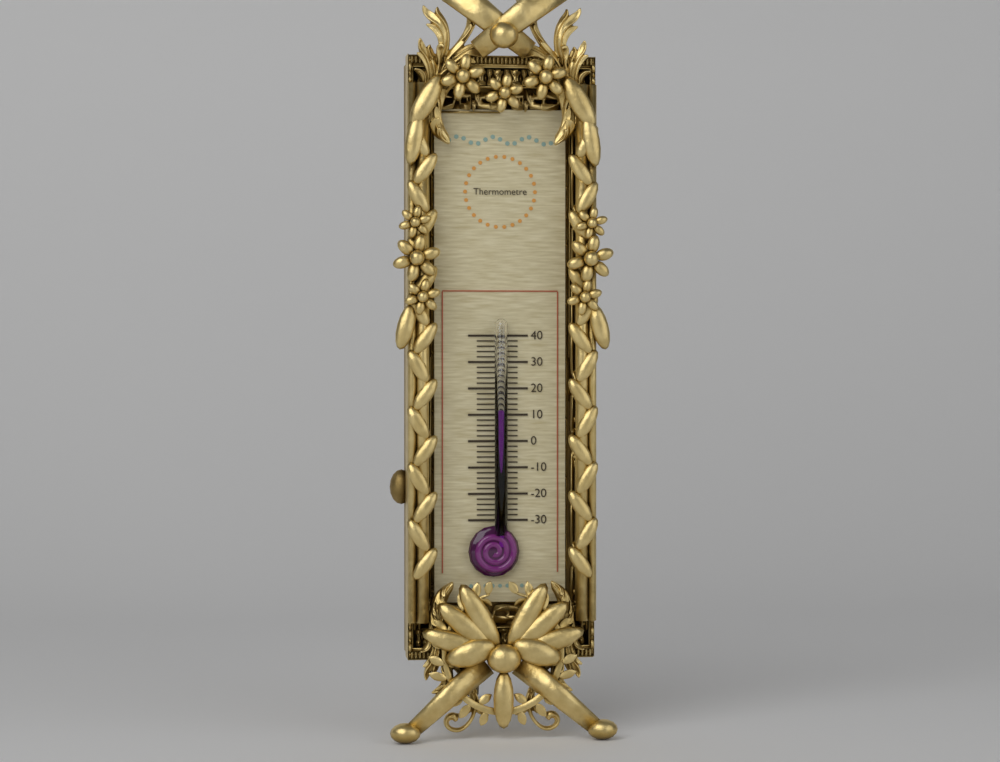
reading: 12 (no unit)
